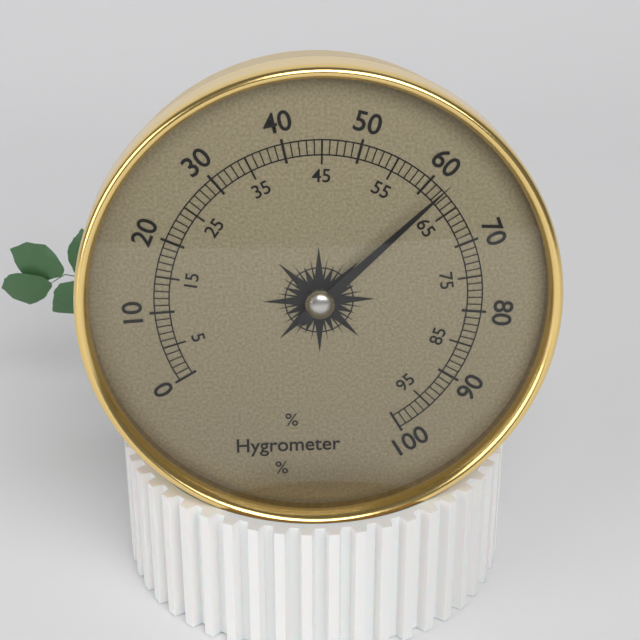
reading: 62 %
